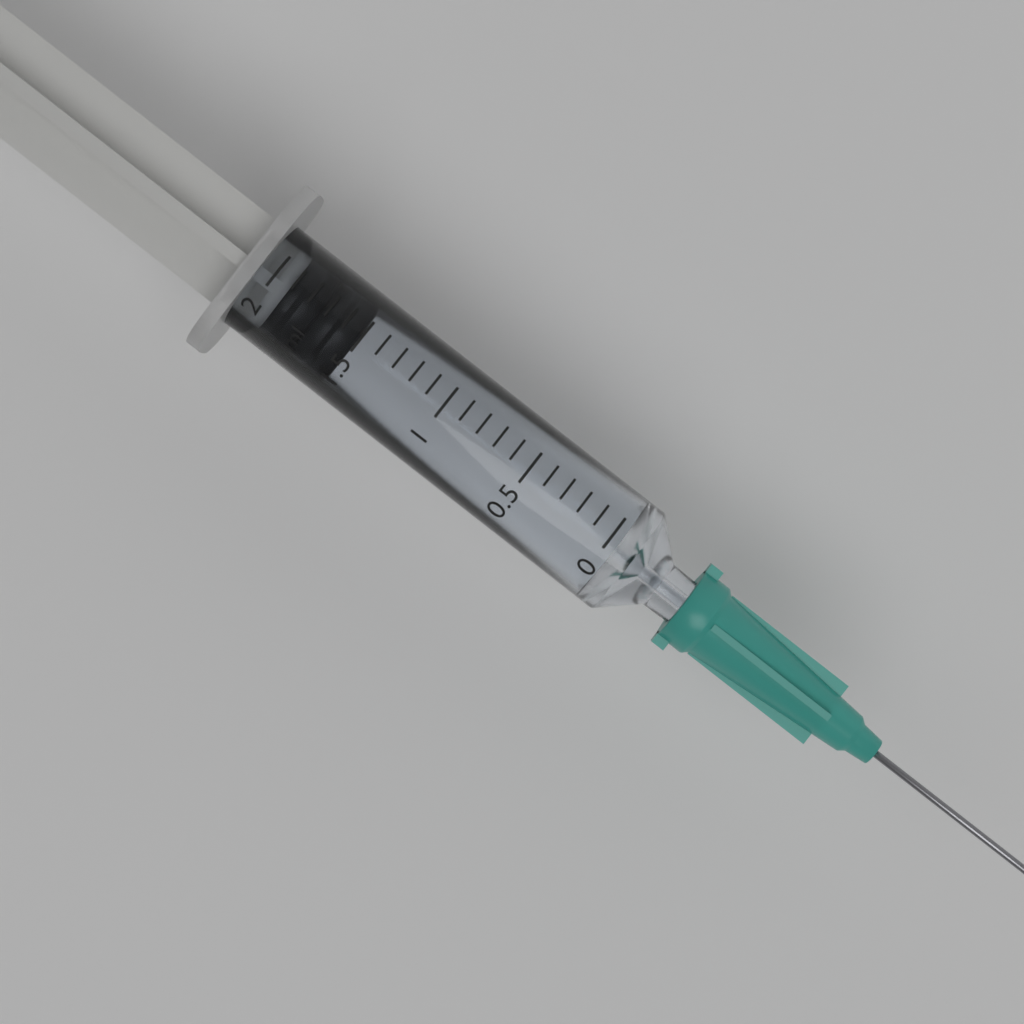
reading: 1.5 ml
